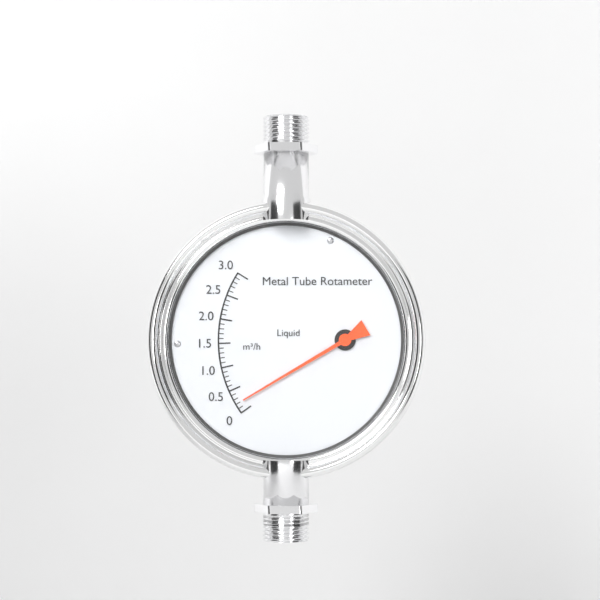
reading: 0.2 m³/h
